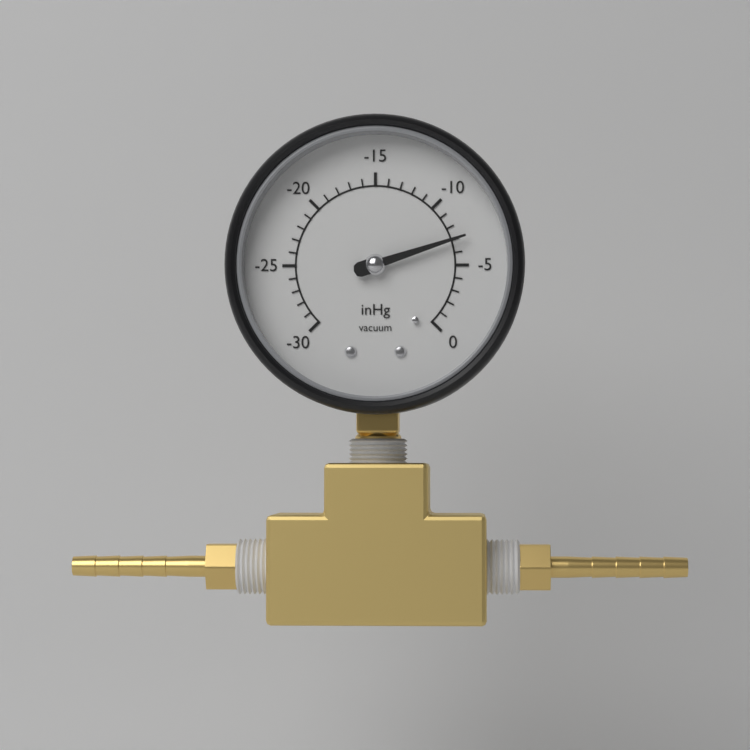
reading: -7 inHg
